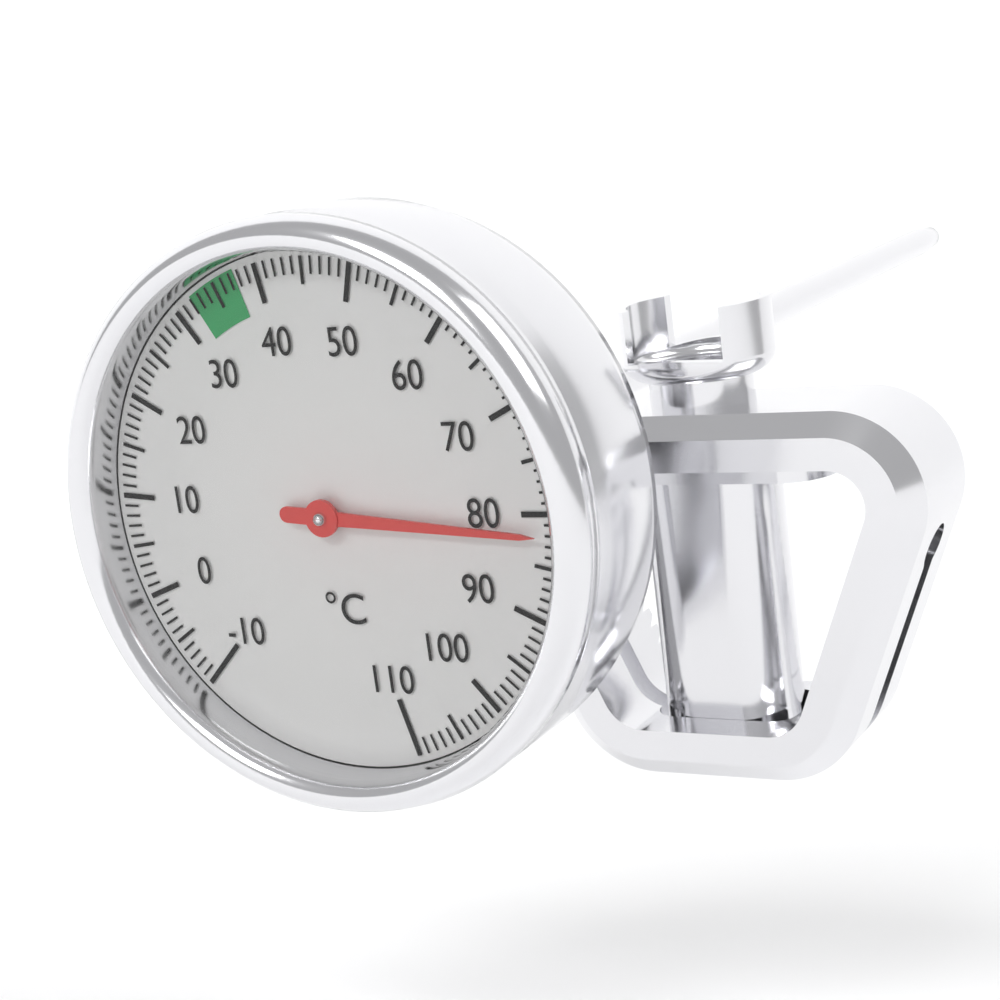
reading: 82 °C
